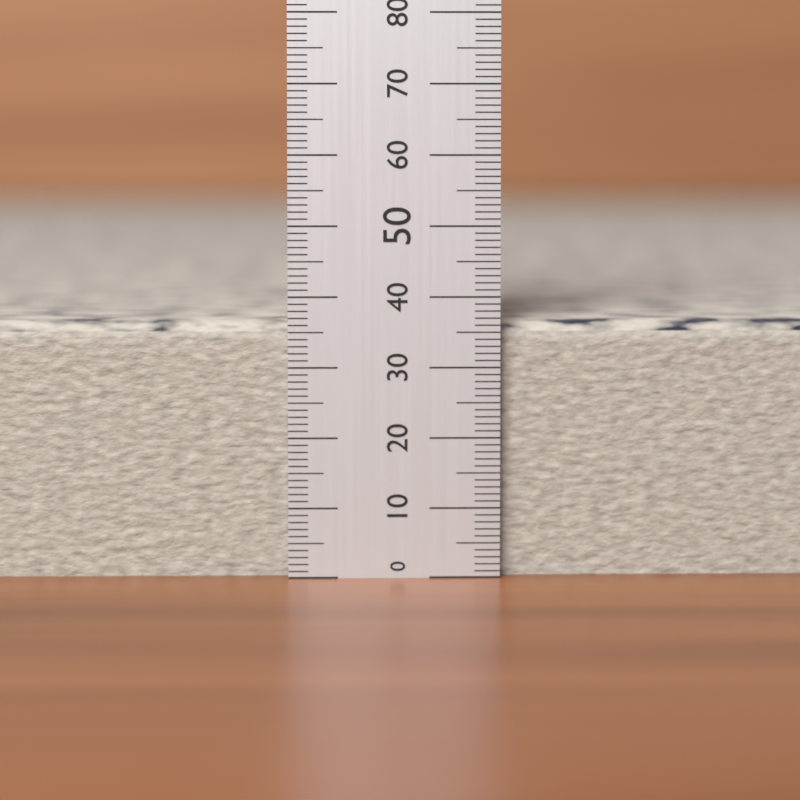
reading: 37 (no unit)
